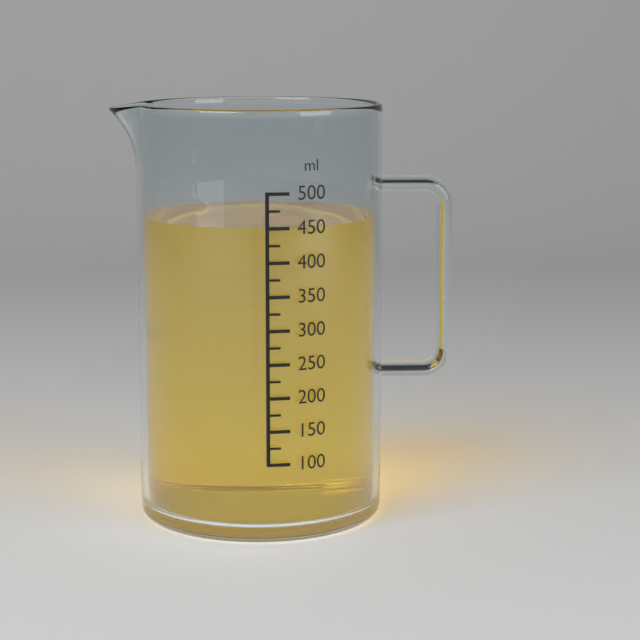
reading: 450 ml
